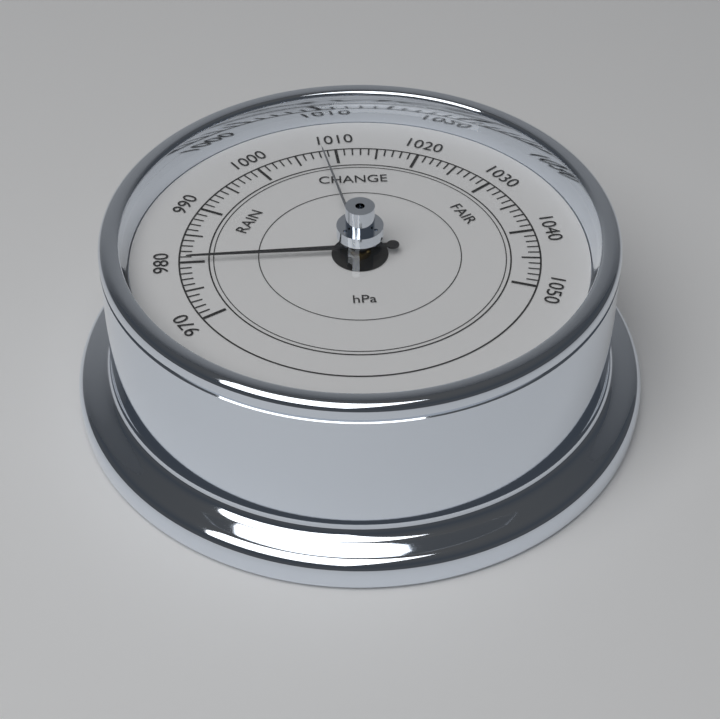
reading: 980 hPa
